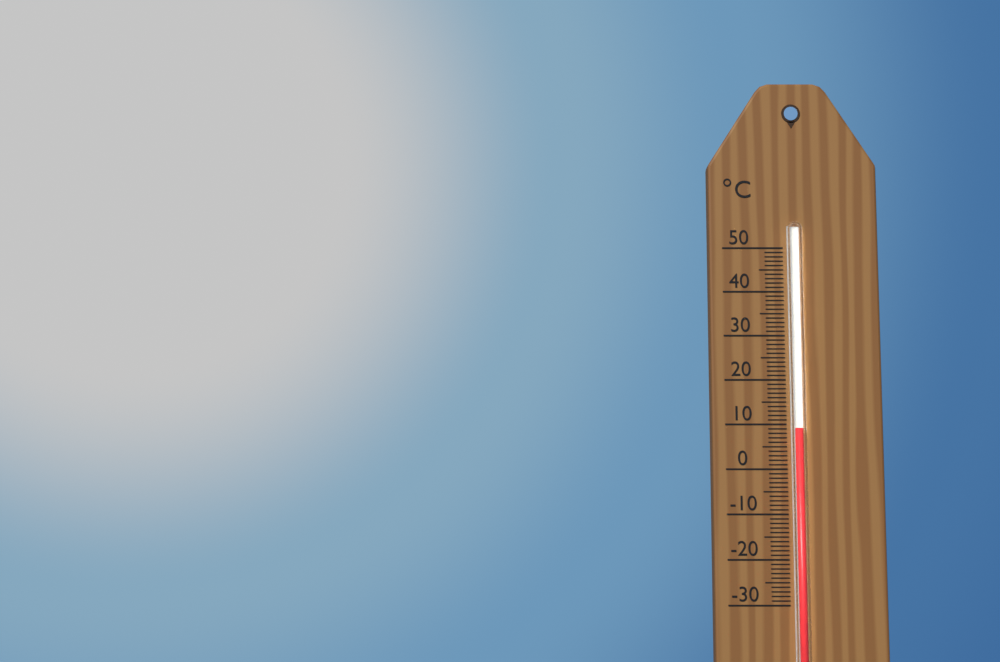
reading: 9 °C
